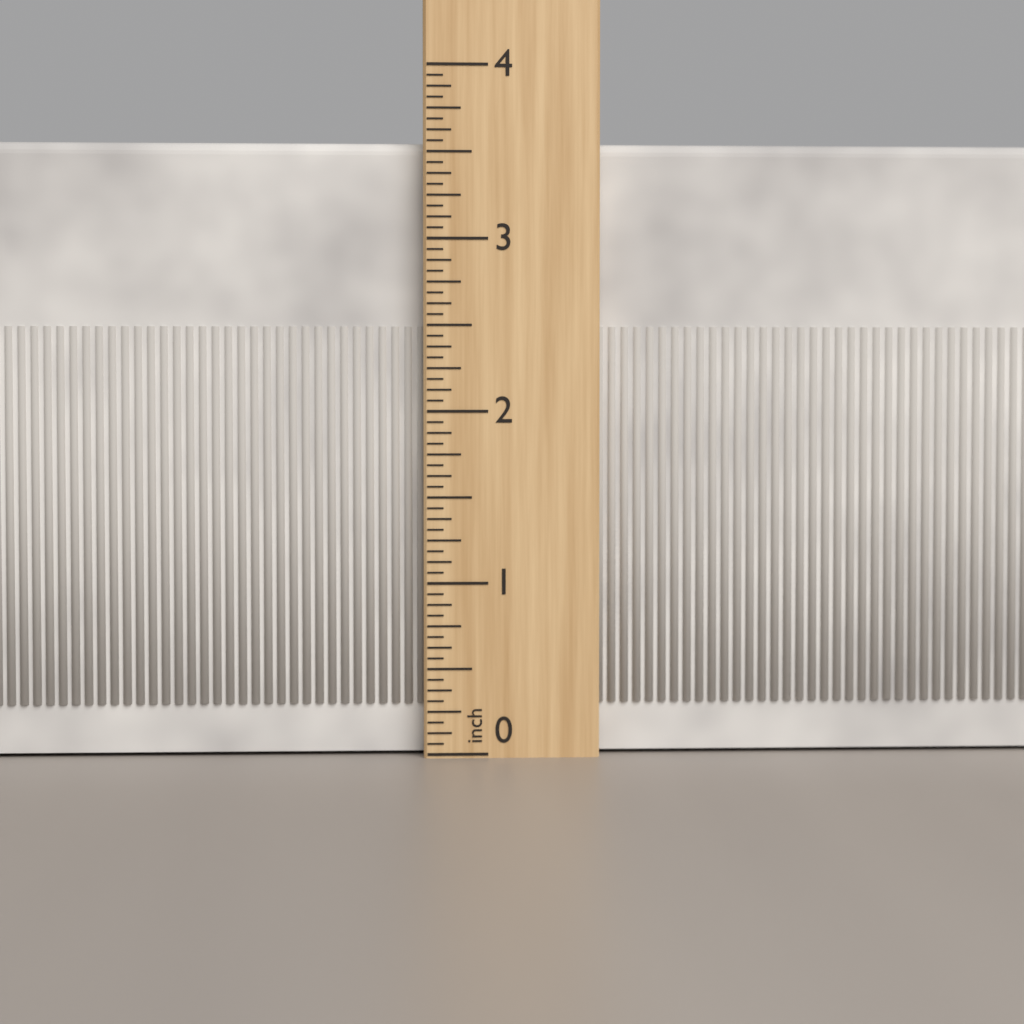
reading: 3.5625 inch
